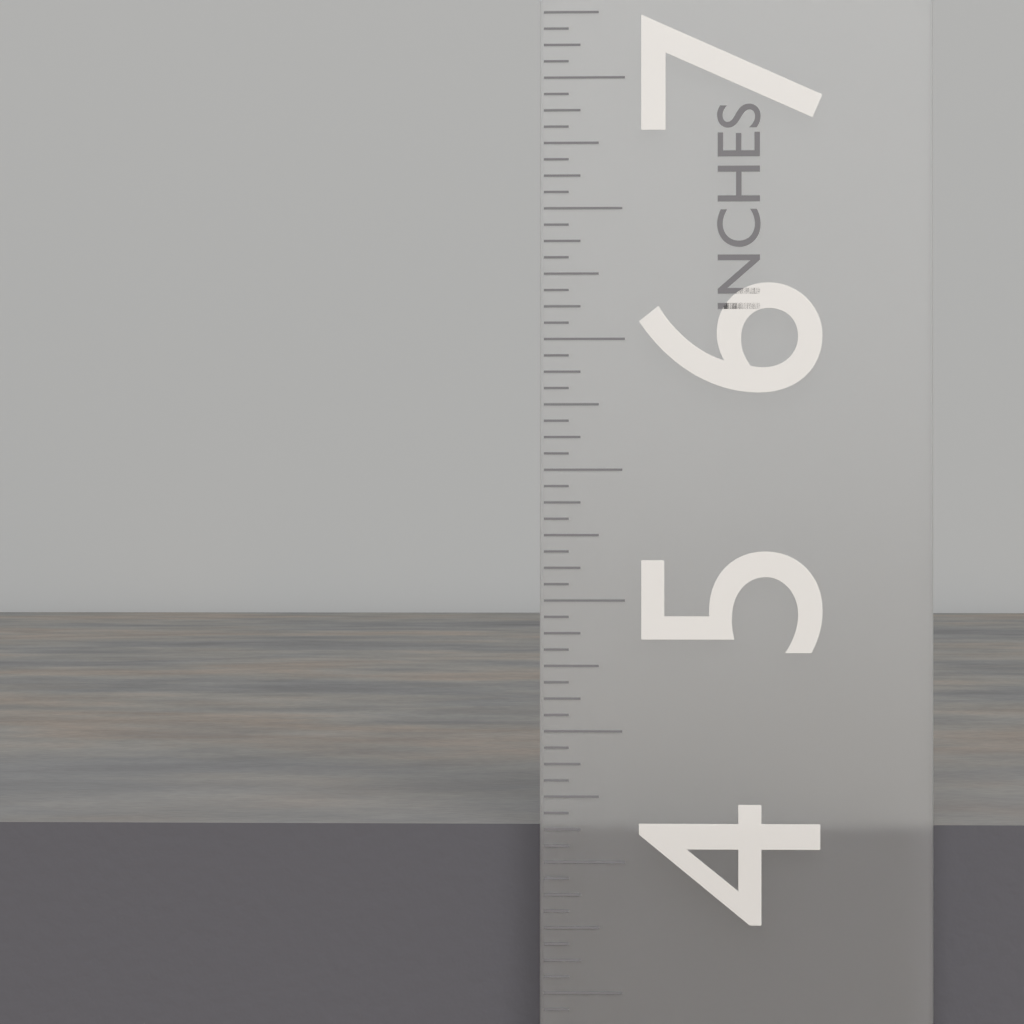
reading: 4.1250 in
